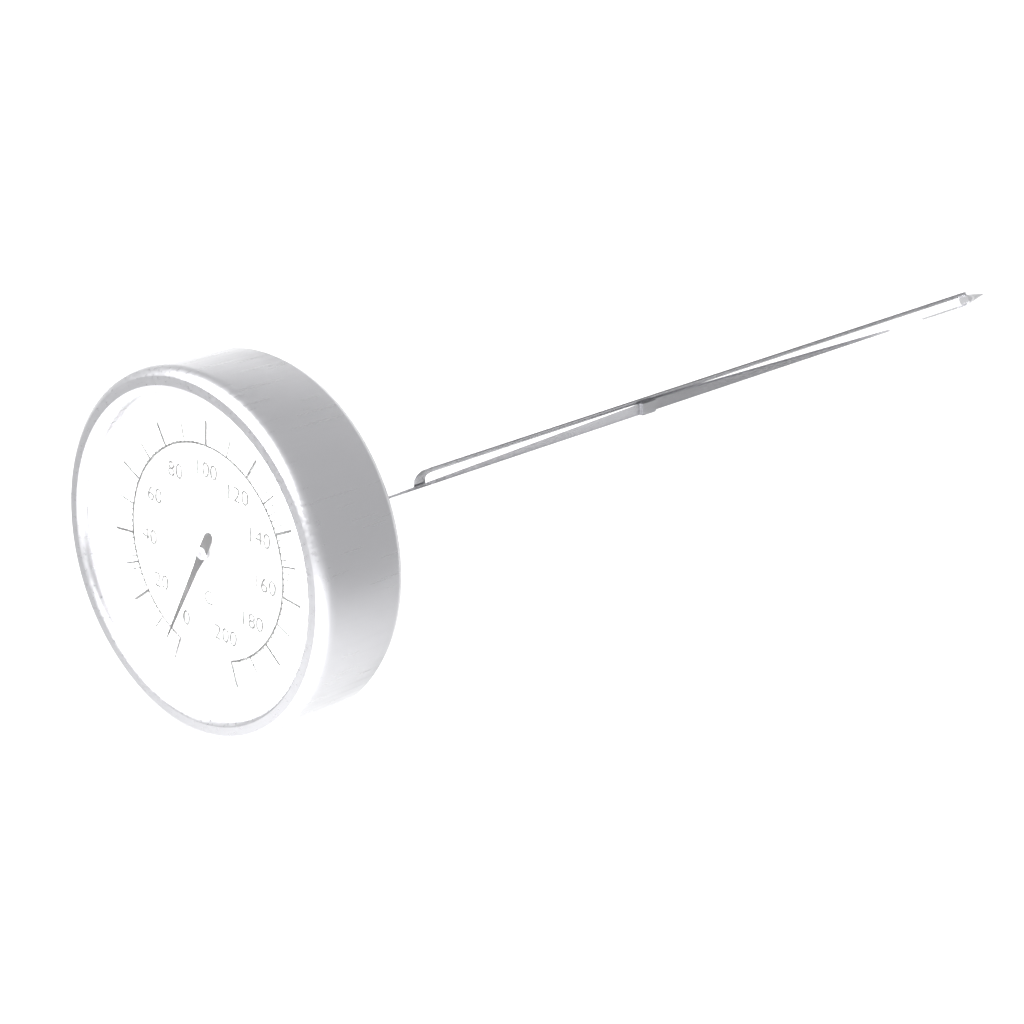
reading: 4 °C
